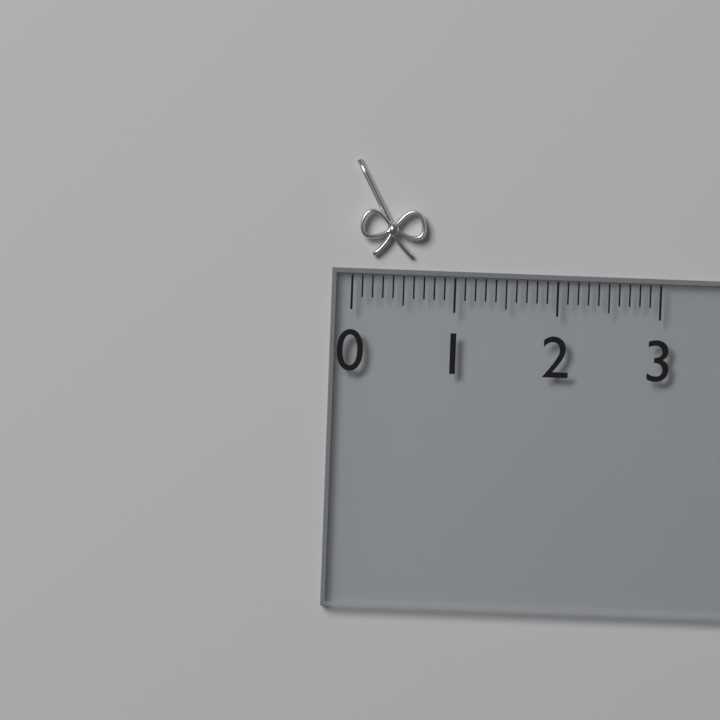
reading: 0.7 (no unit)
